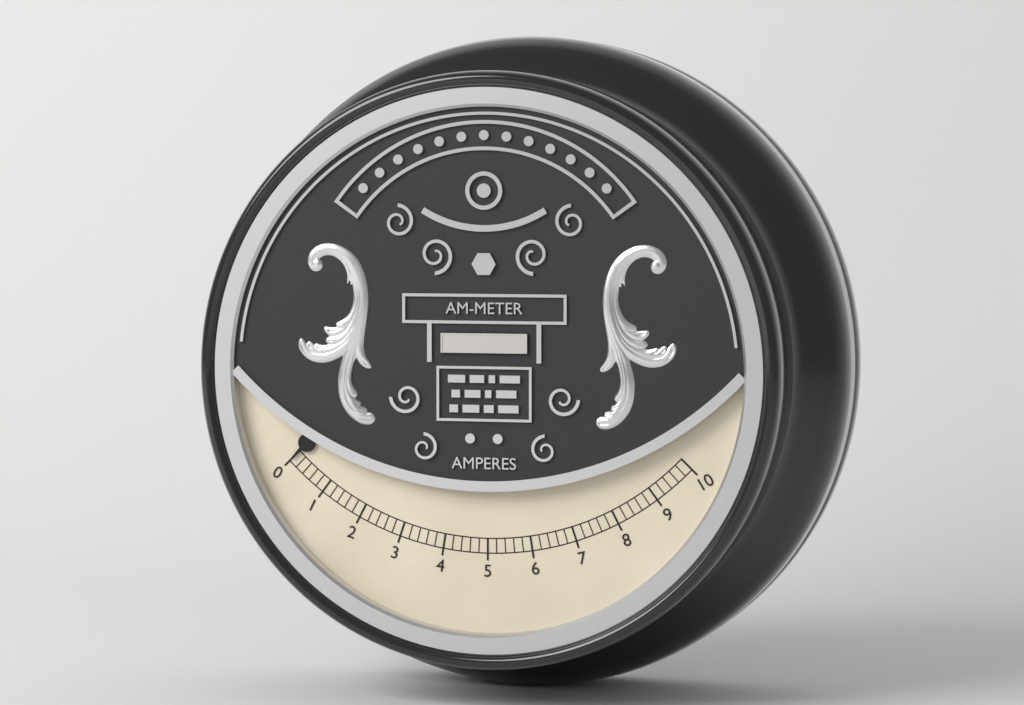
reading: 0.0 A
